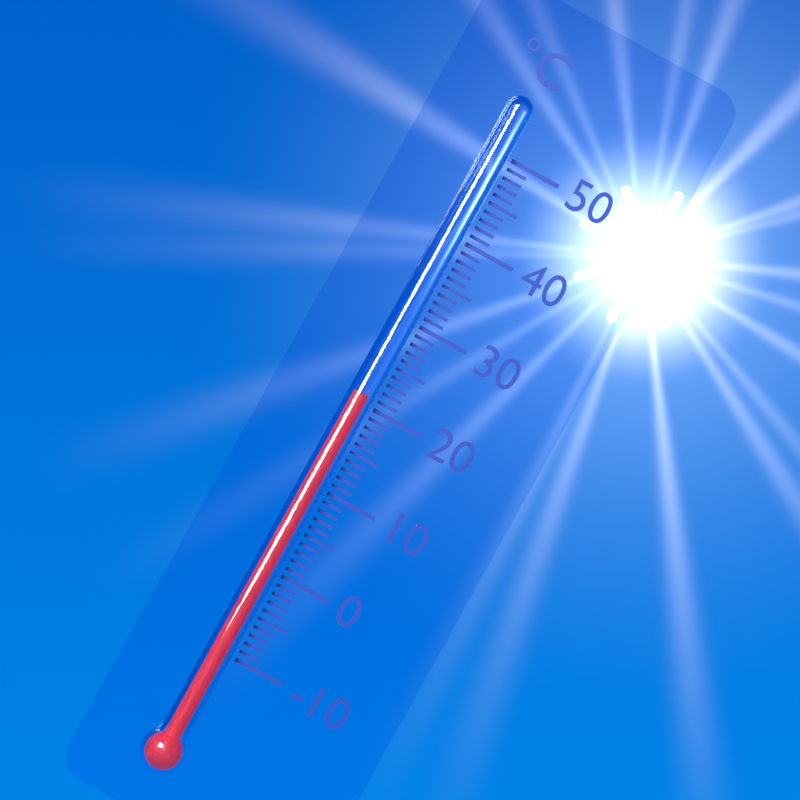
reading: 21 °C
